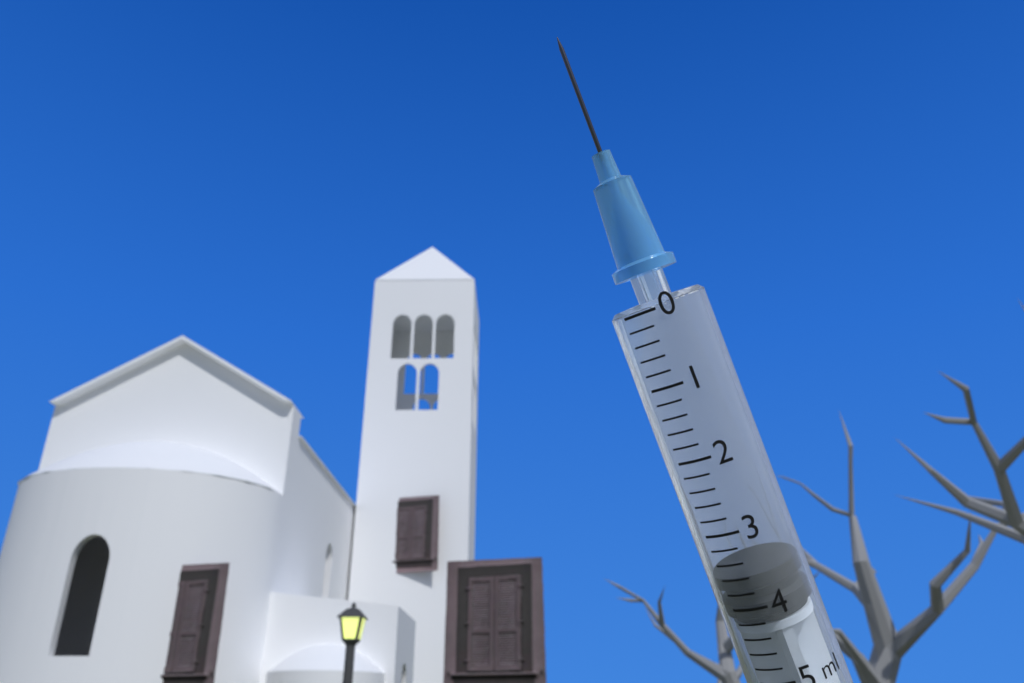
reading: 3.6 ml
